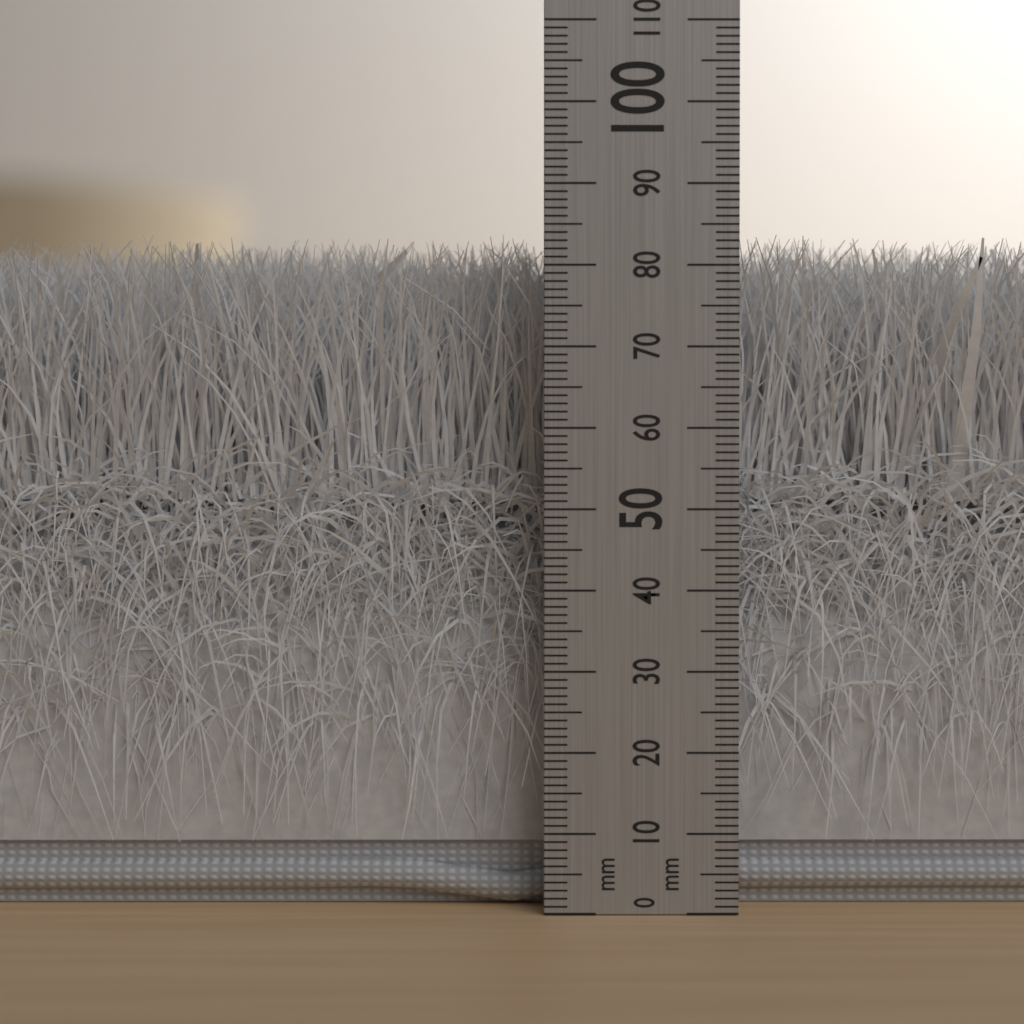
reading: 84 mm
